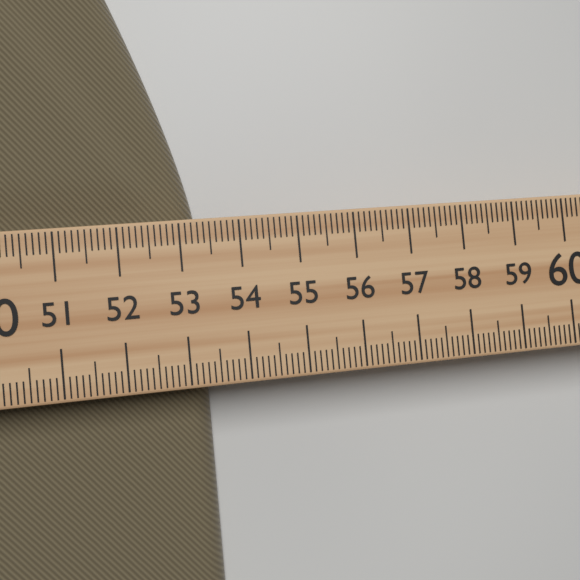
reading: 53.3 (no unit)
